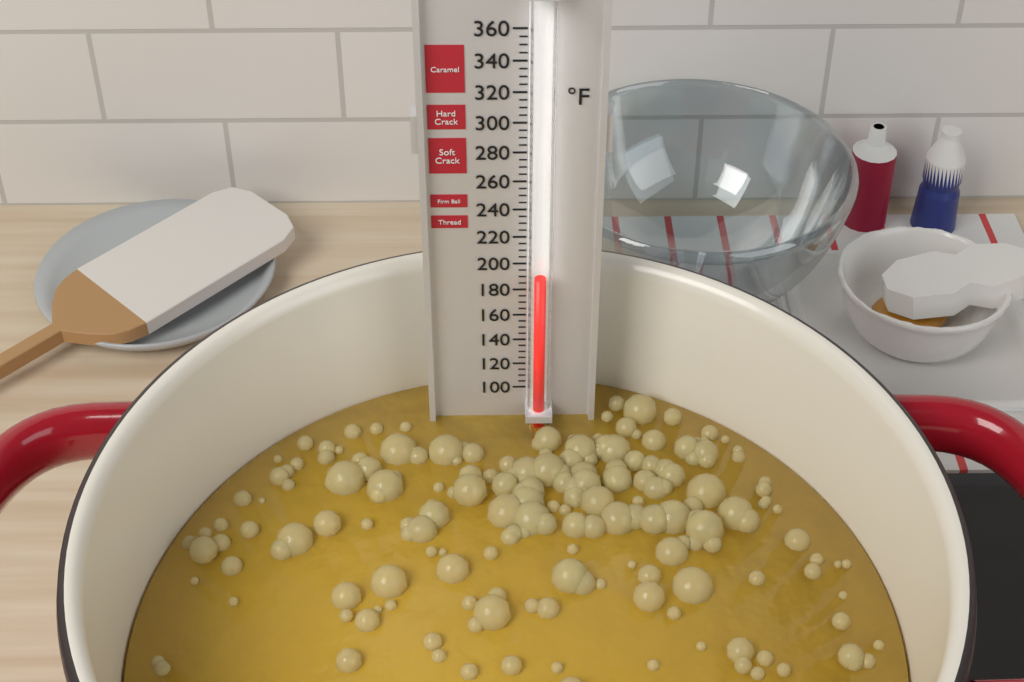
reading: 195 °F
